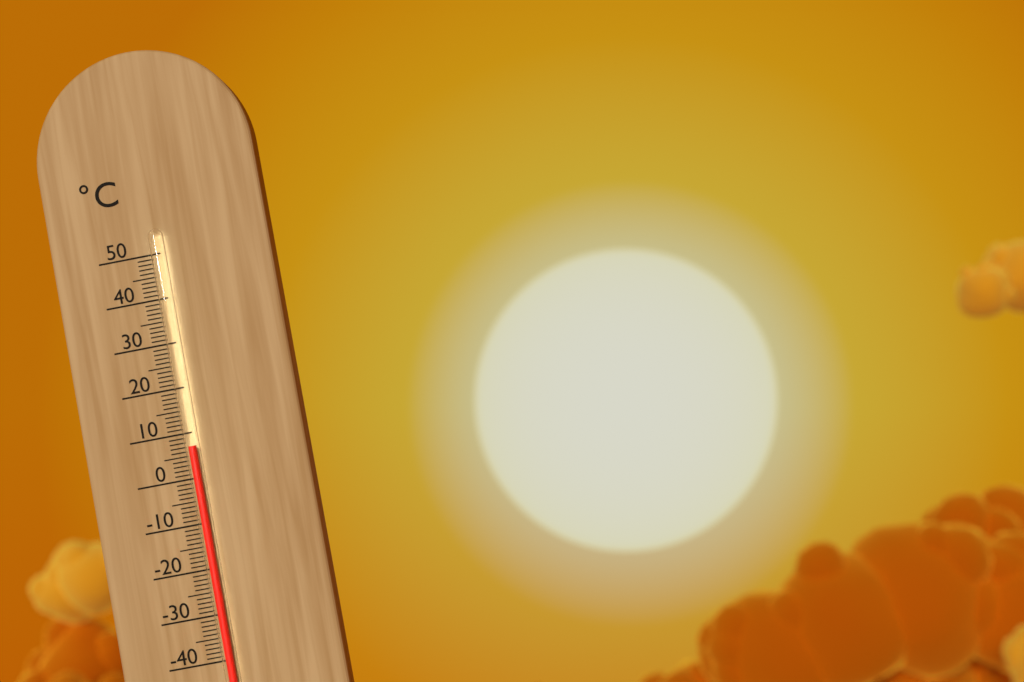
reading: 7 °C
